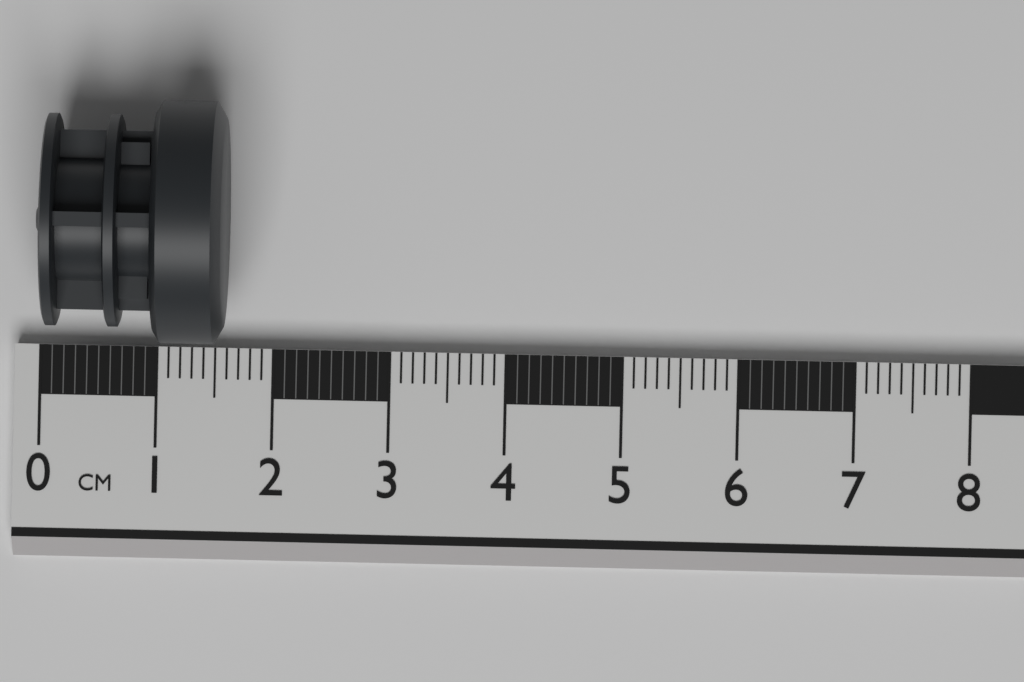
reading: 1.6 cm
